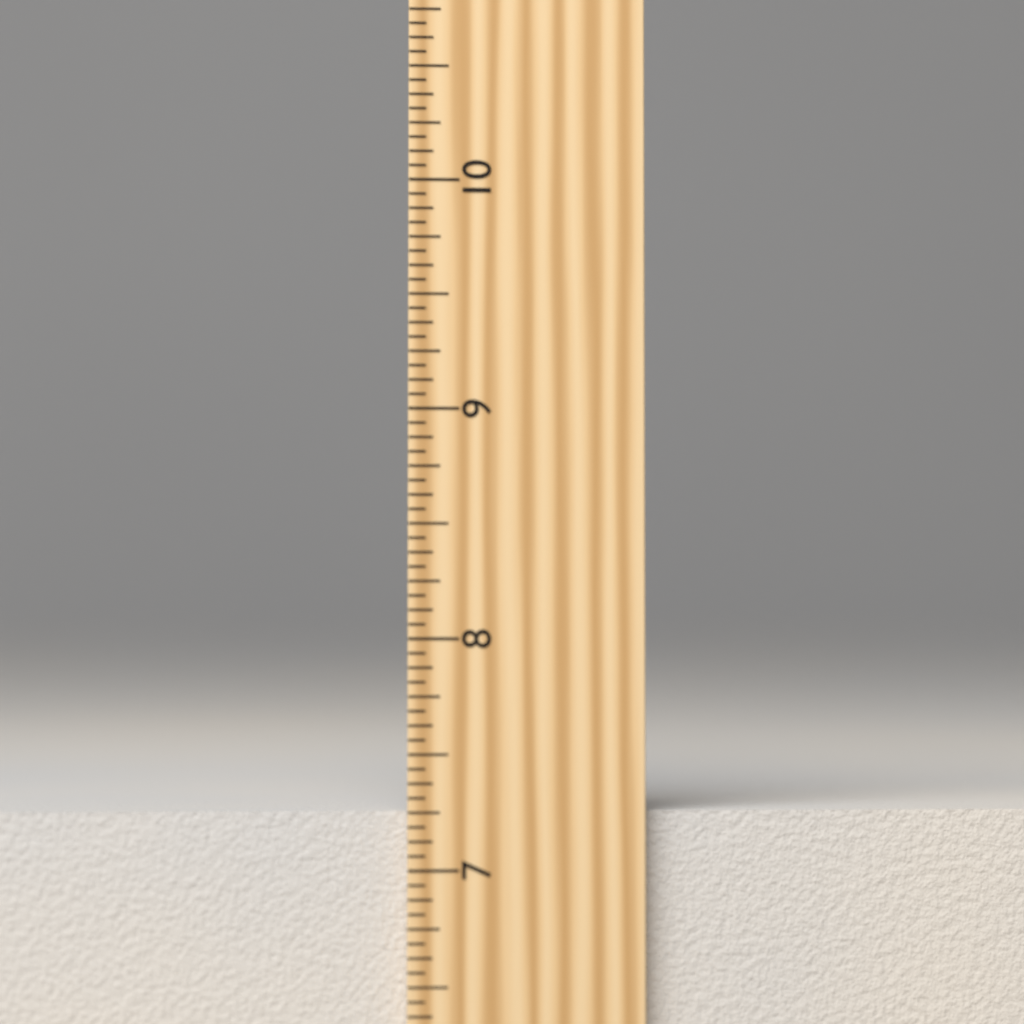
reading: 7.2500 inch
